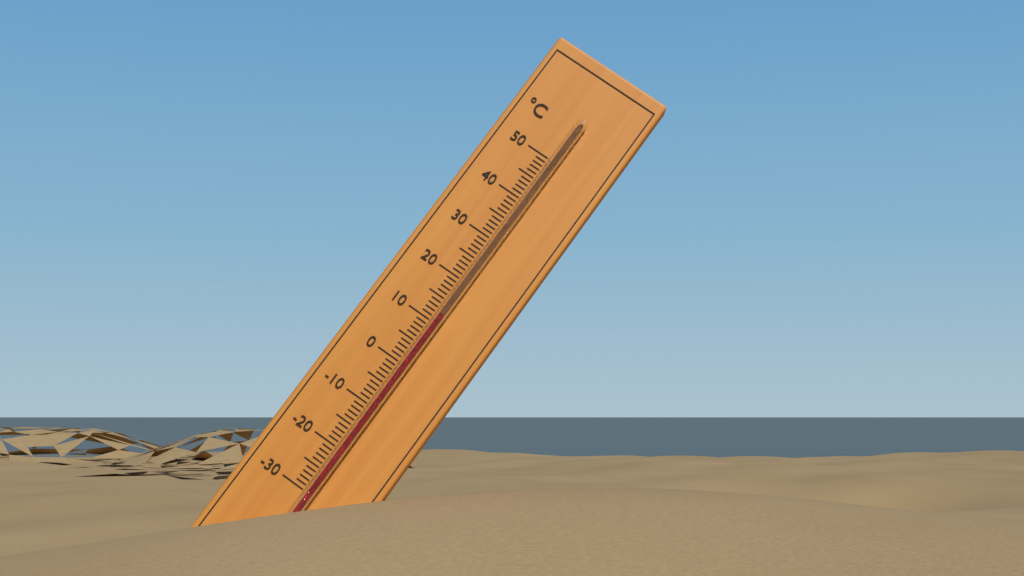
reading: 12 °C
